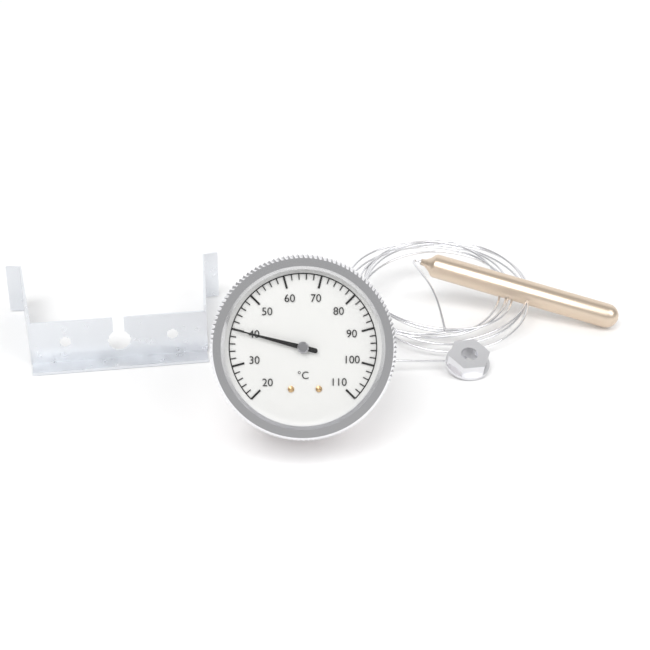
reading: 40 °C
